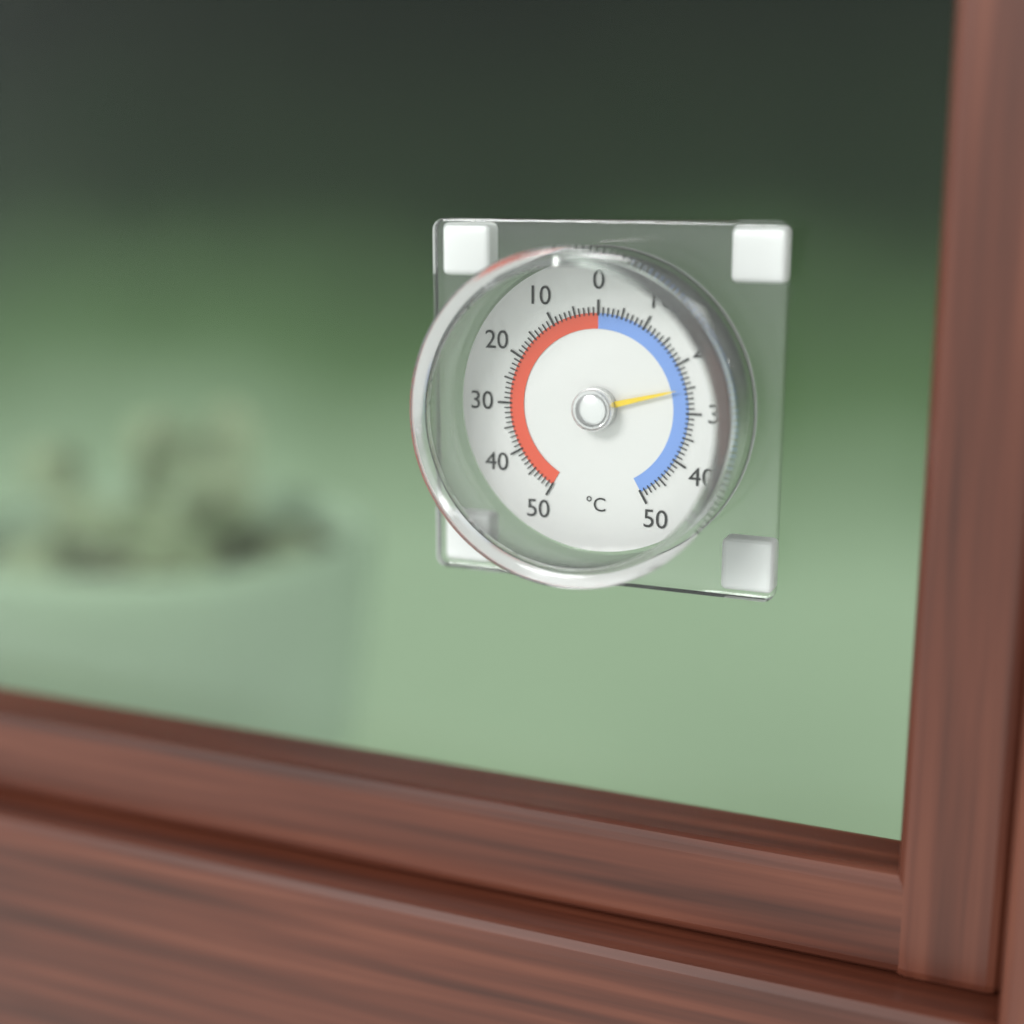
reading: -25 °C
